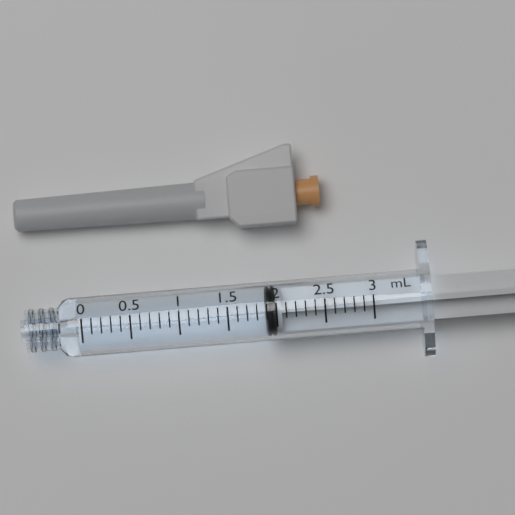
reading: 1.9 ml
